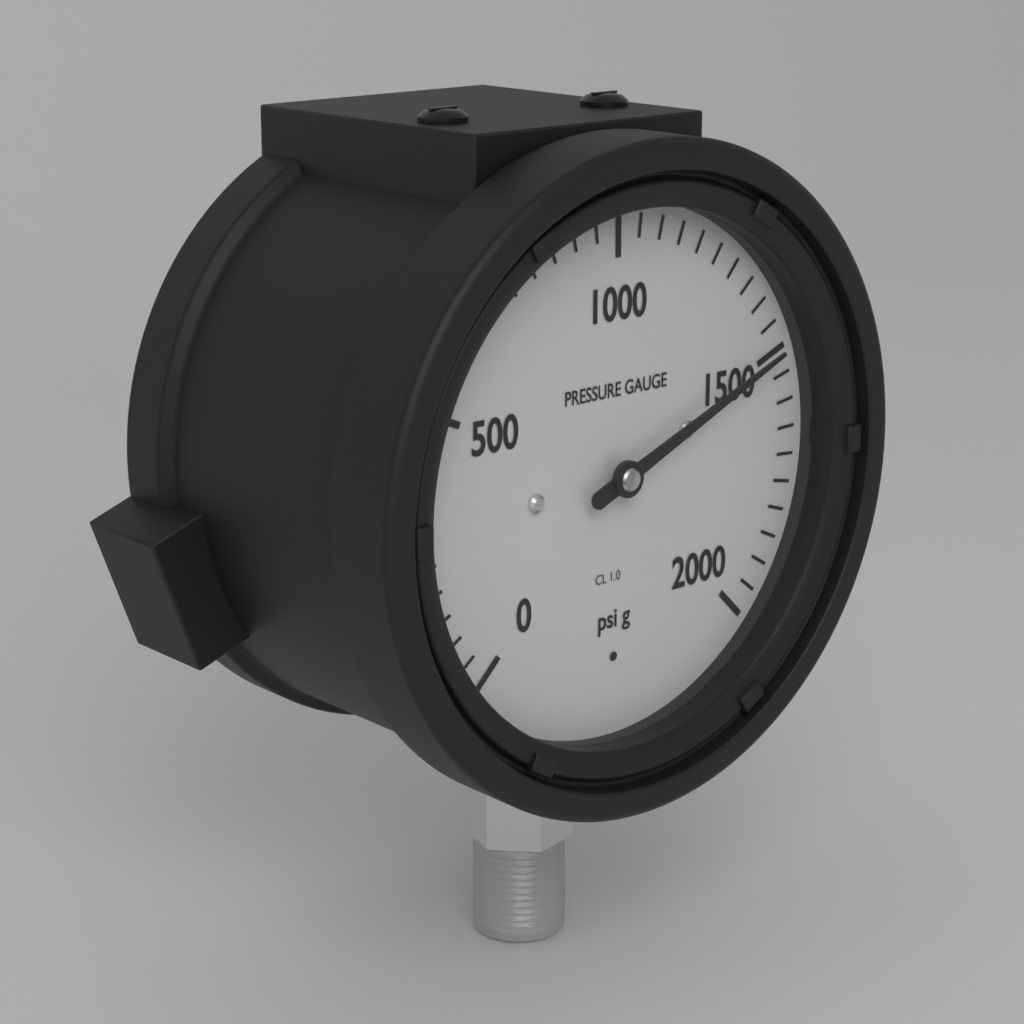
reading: 1500 psi
